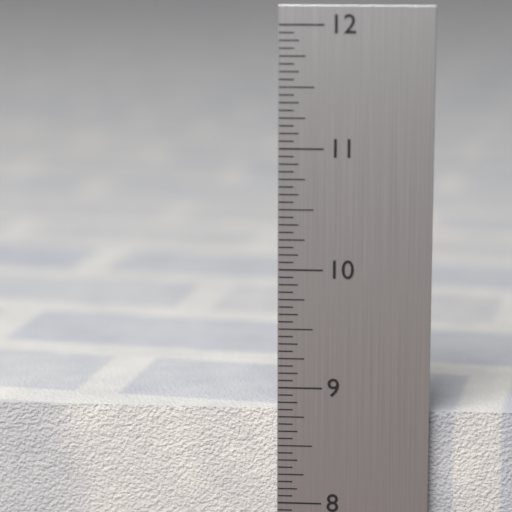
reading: 8.8125 in
